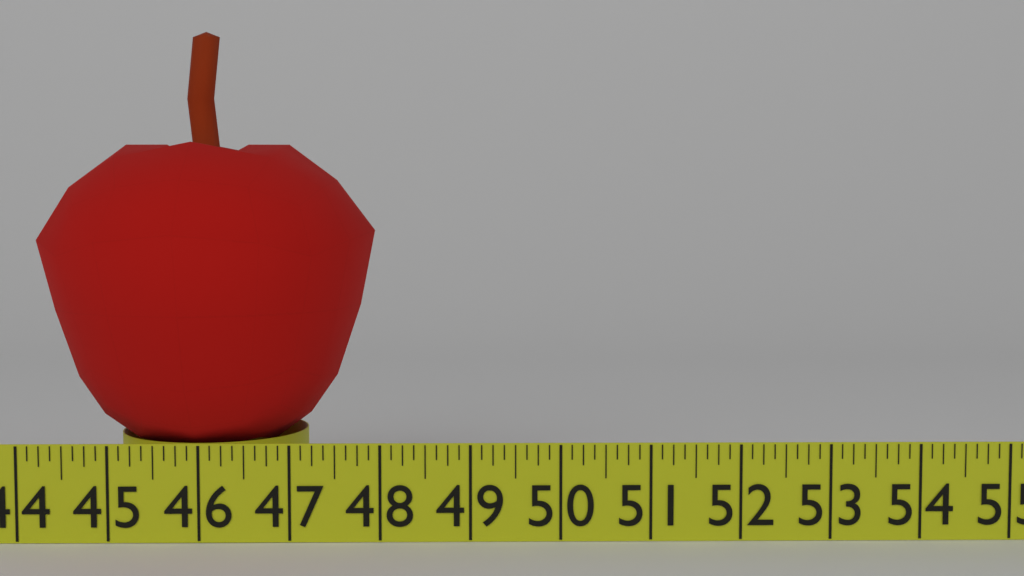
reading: 47.875 in
